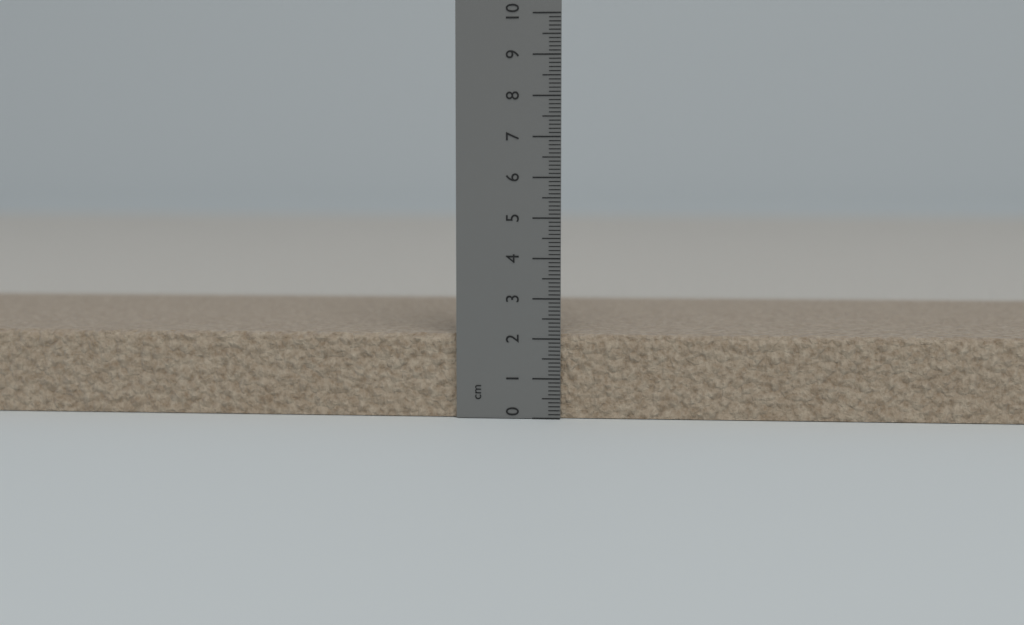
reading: 2.1 cm
